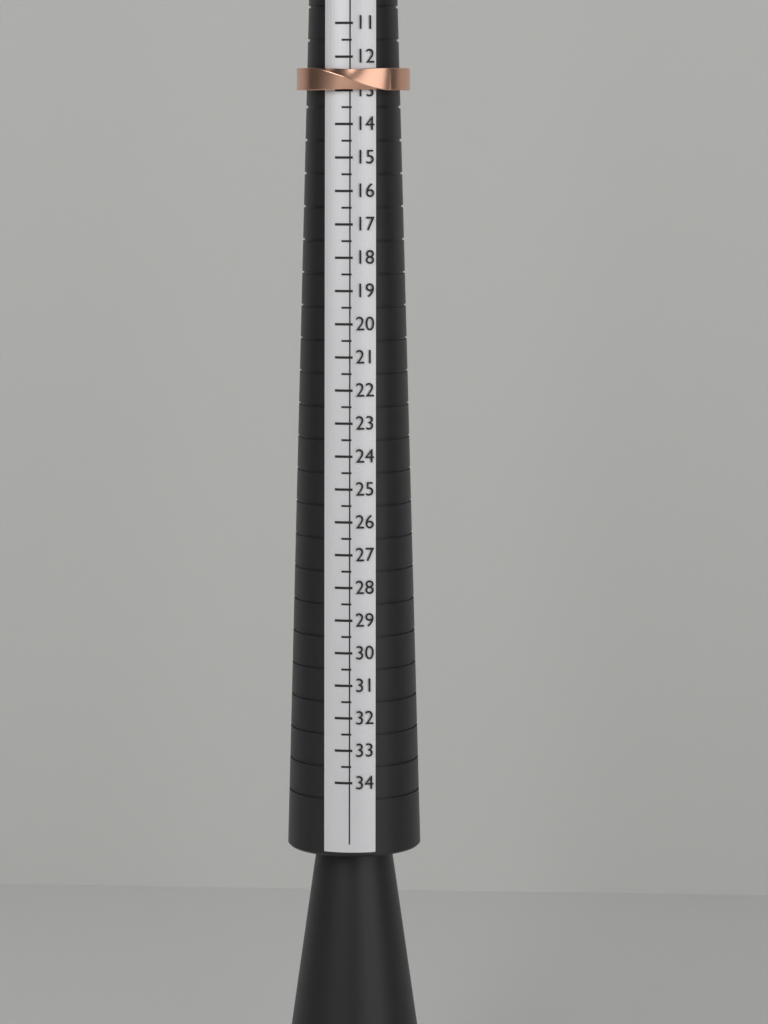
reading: 13.0 (no unit)
